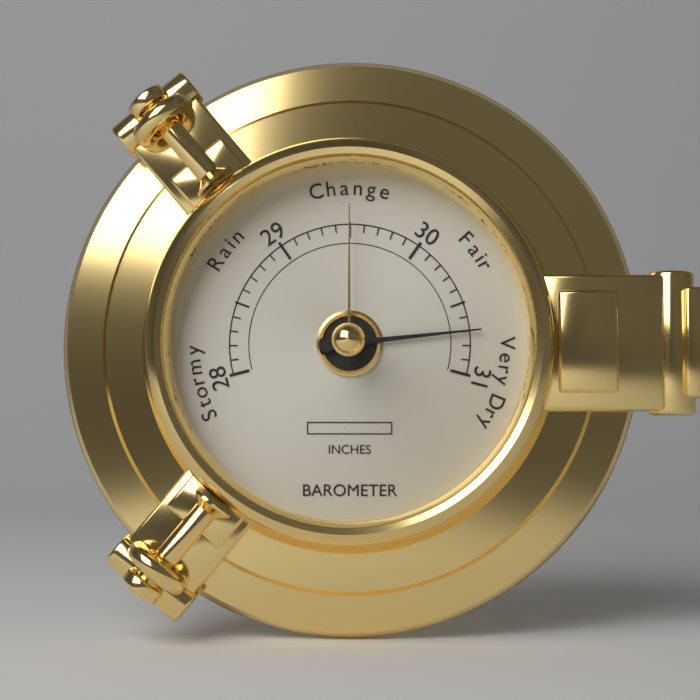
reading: 30.7 inches
